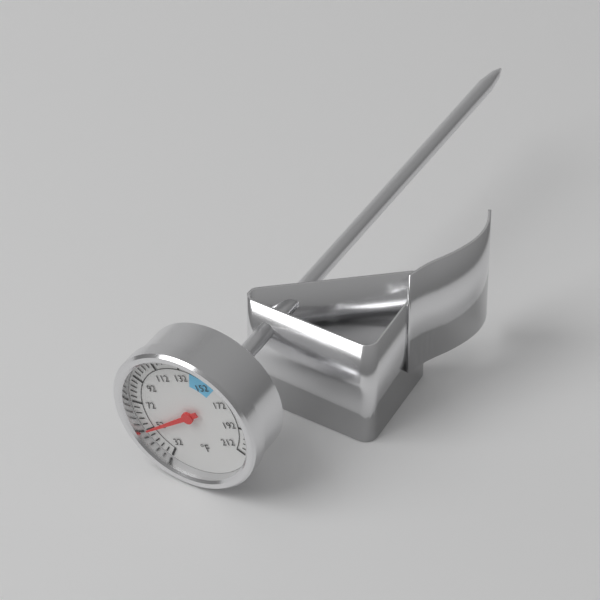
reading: 52 °F
